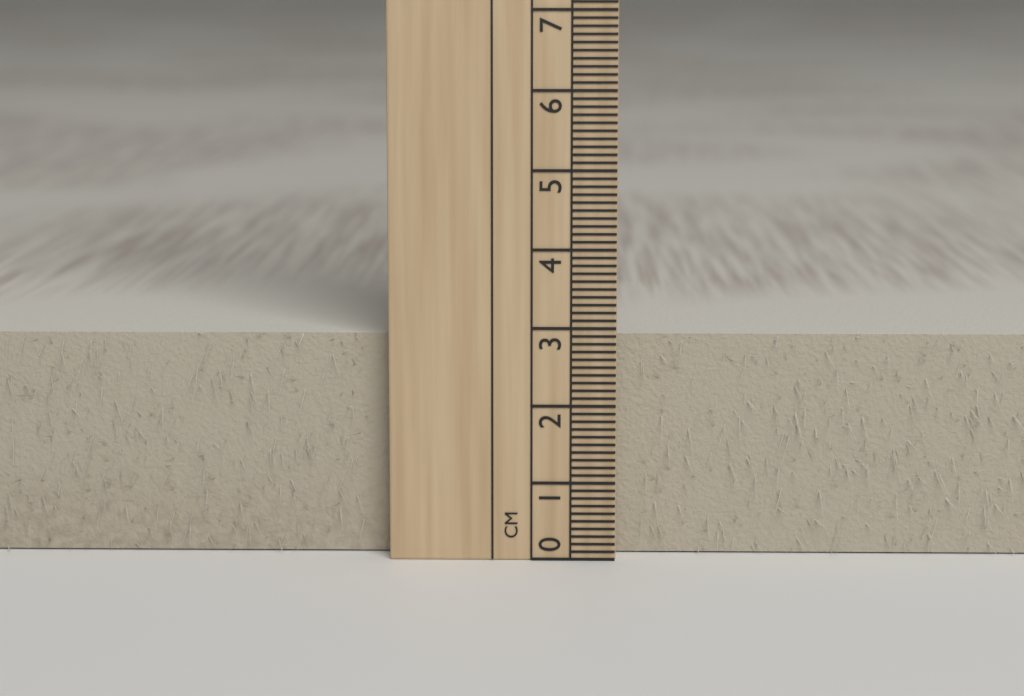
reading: 2.9 cm
